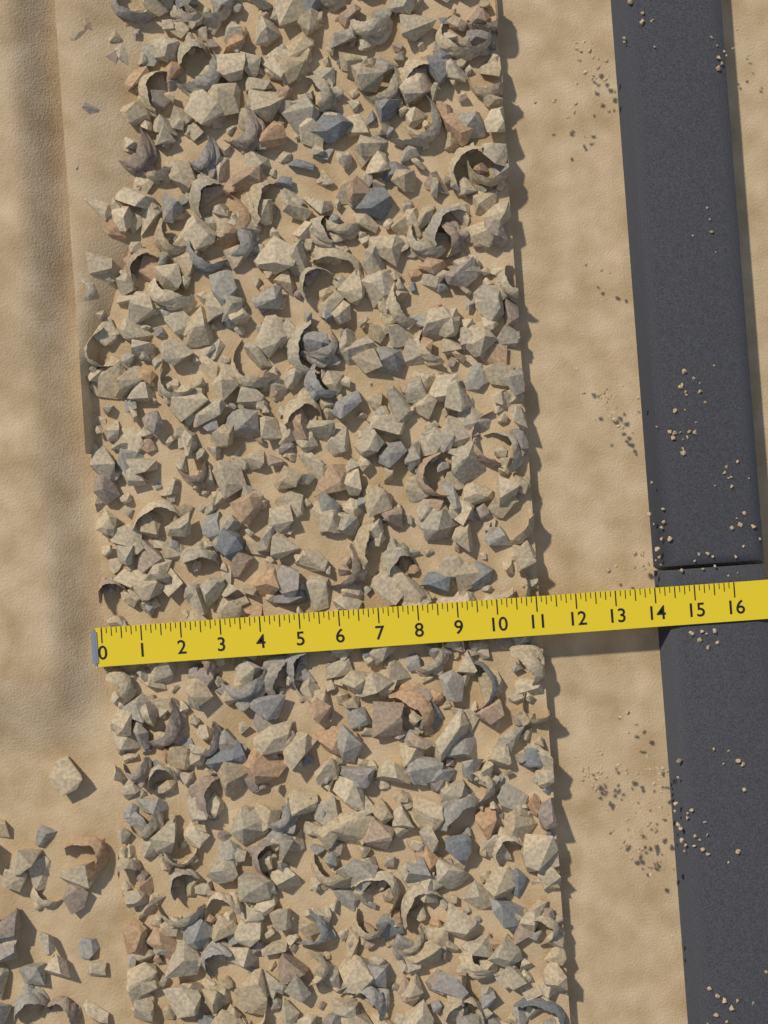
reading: 11.125 (no unit)
